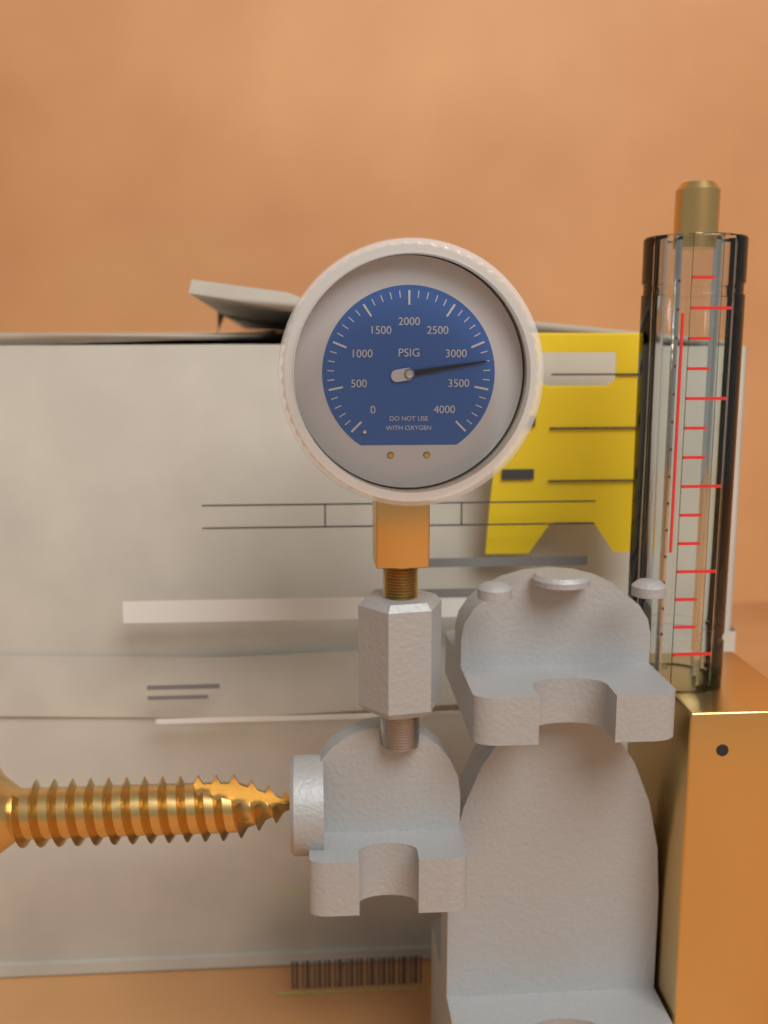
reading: 3200 psi
